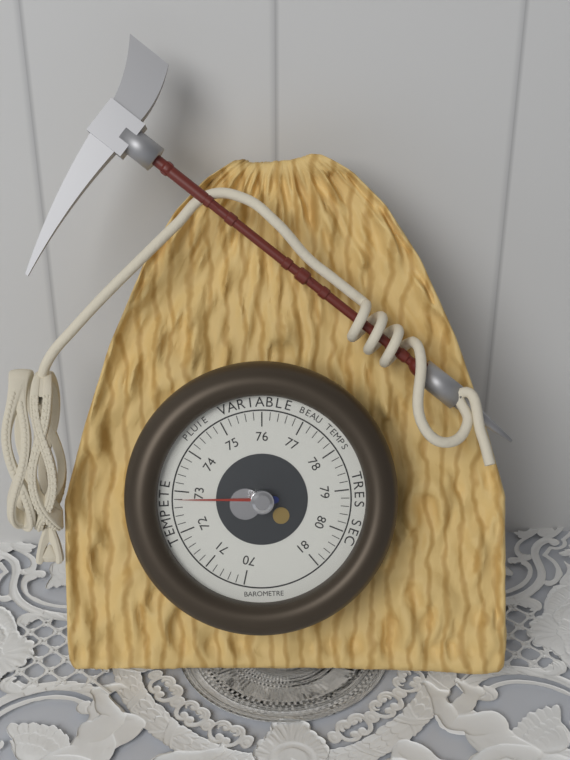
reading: 72.8 (no unit)
